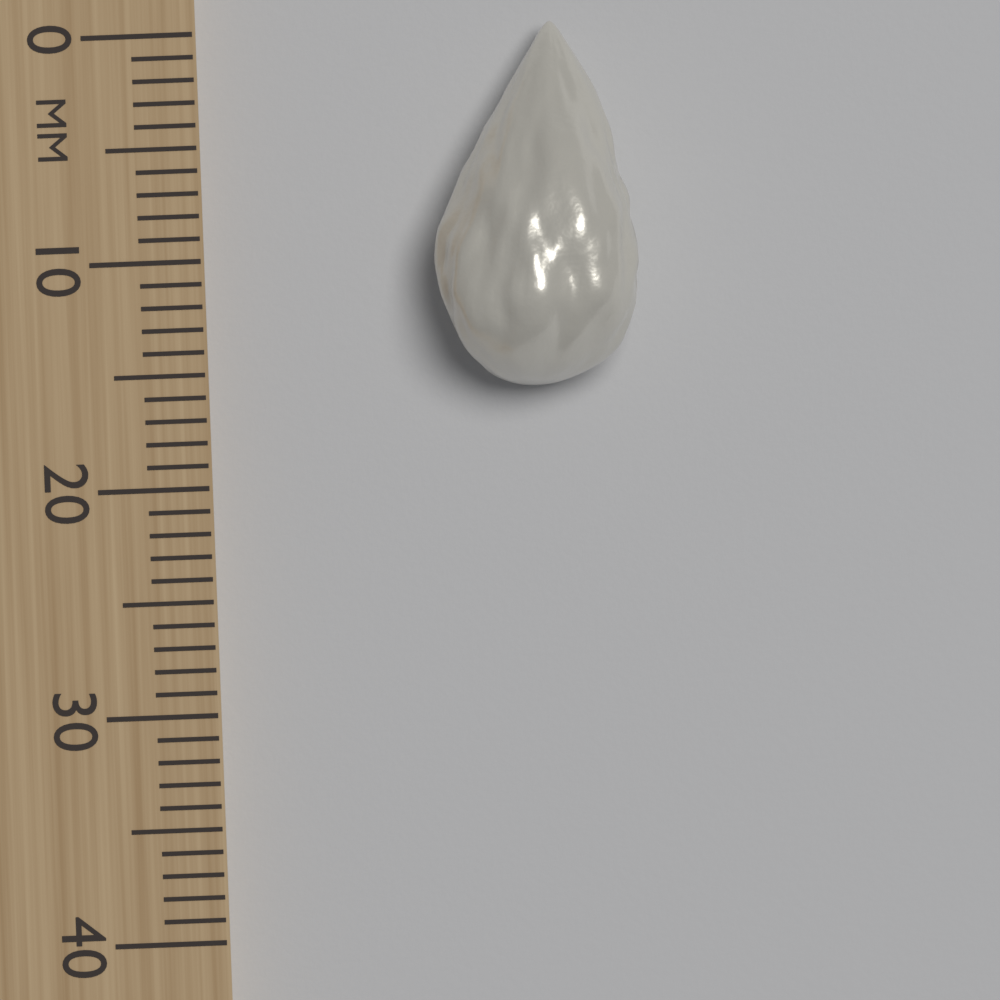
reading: 16 mm
